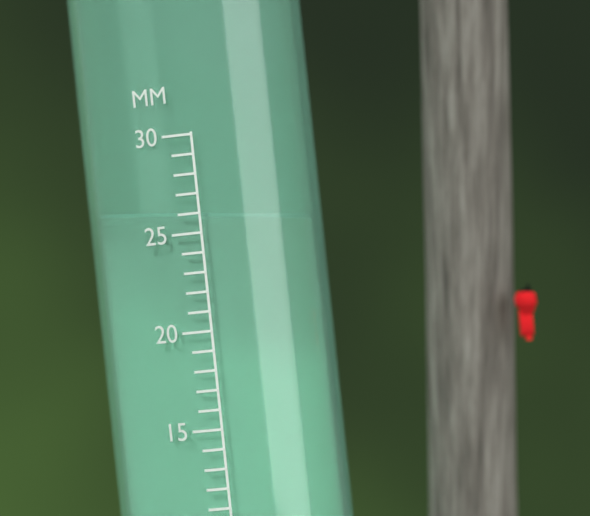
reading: 26 mm
